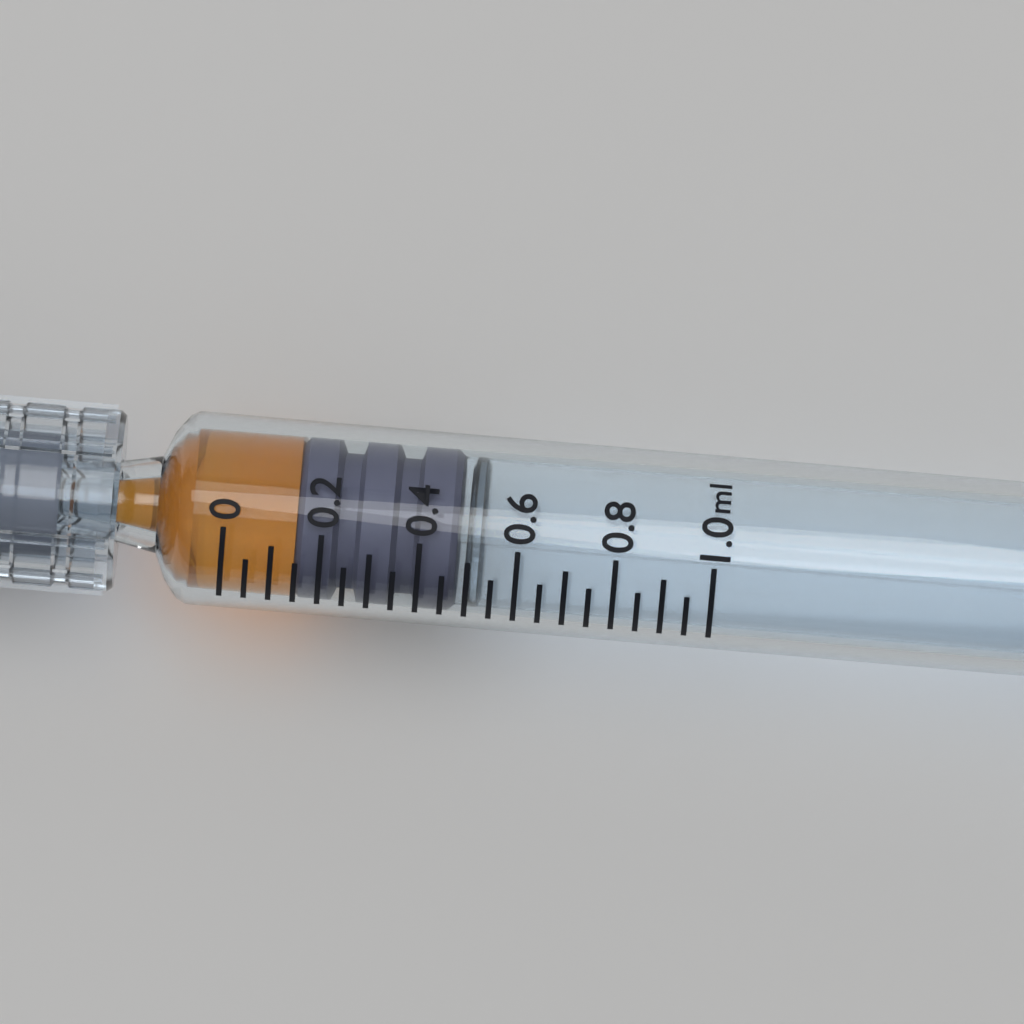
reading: 0.15 ml
